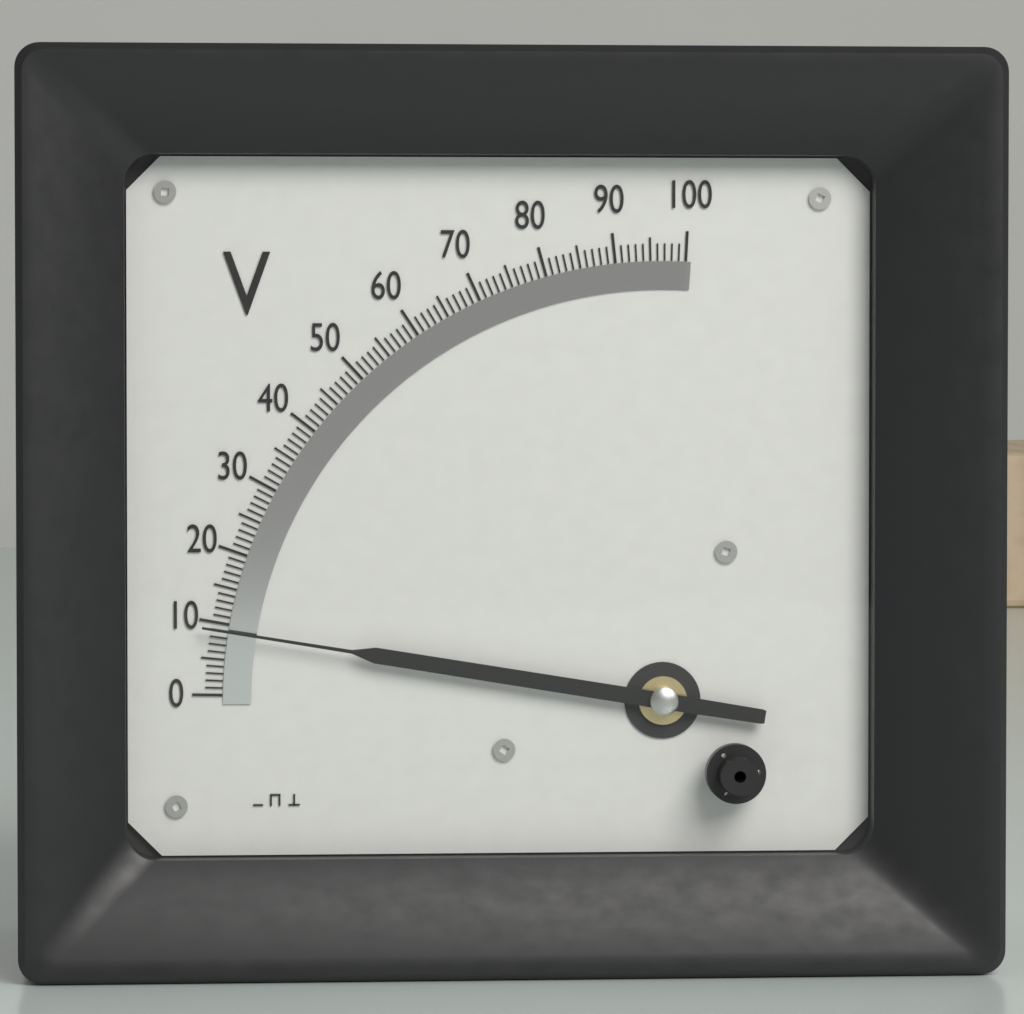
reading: 9 V
